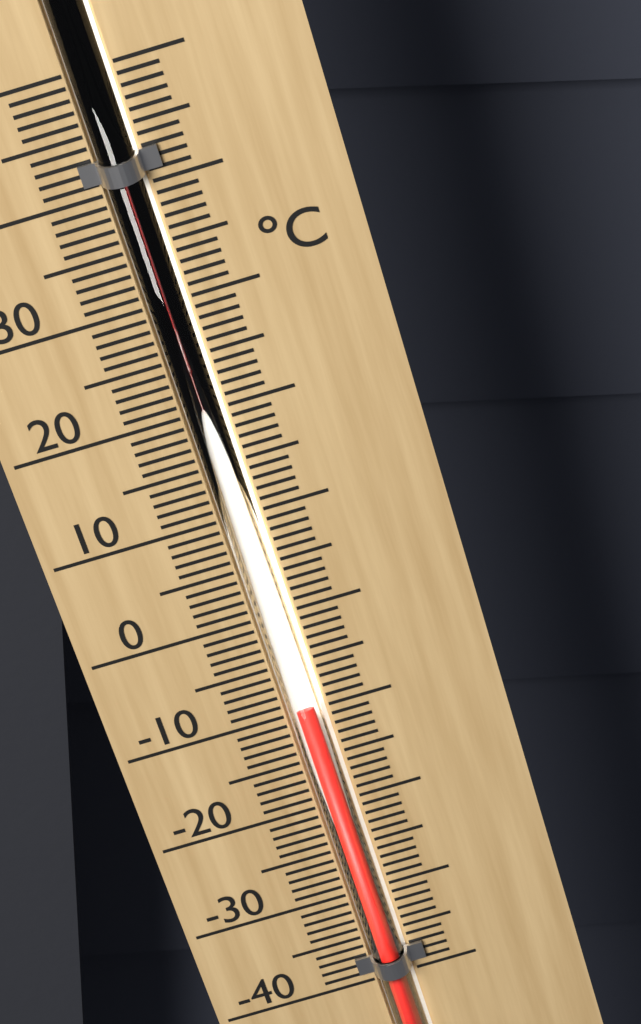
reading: -9 °C
